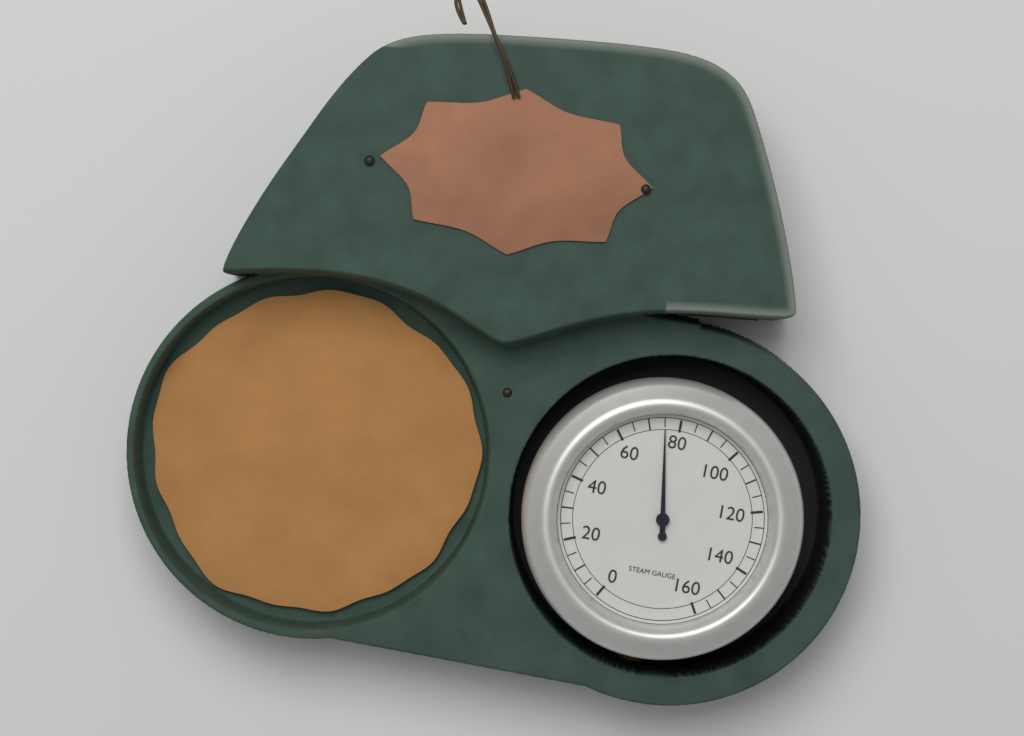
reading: 75 (no unit)
